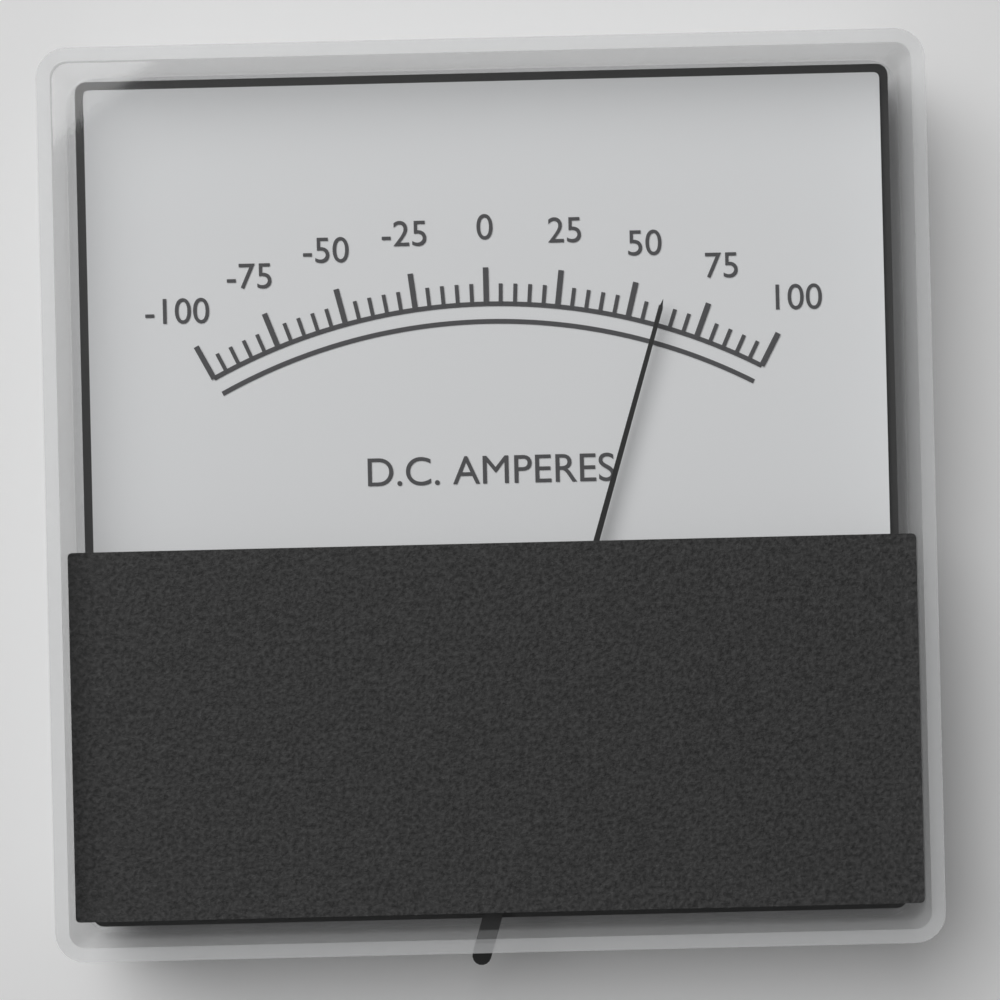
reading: 60 A
